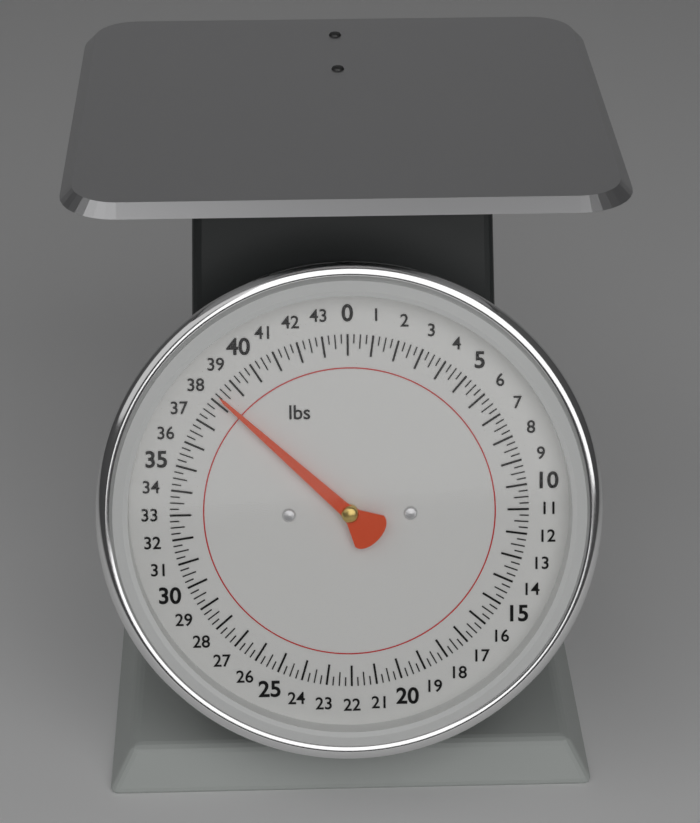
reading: 38.25 lbs
